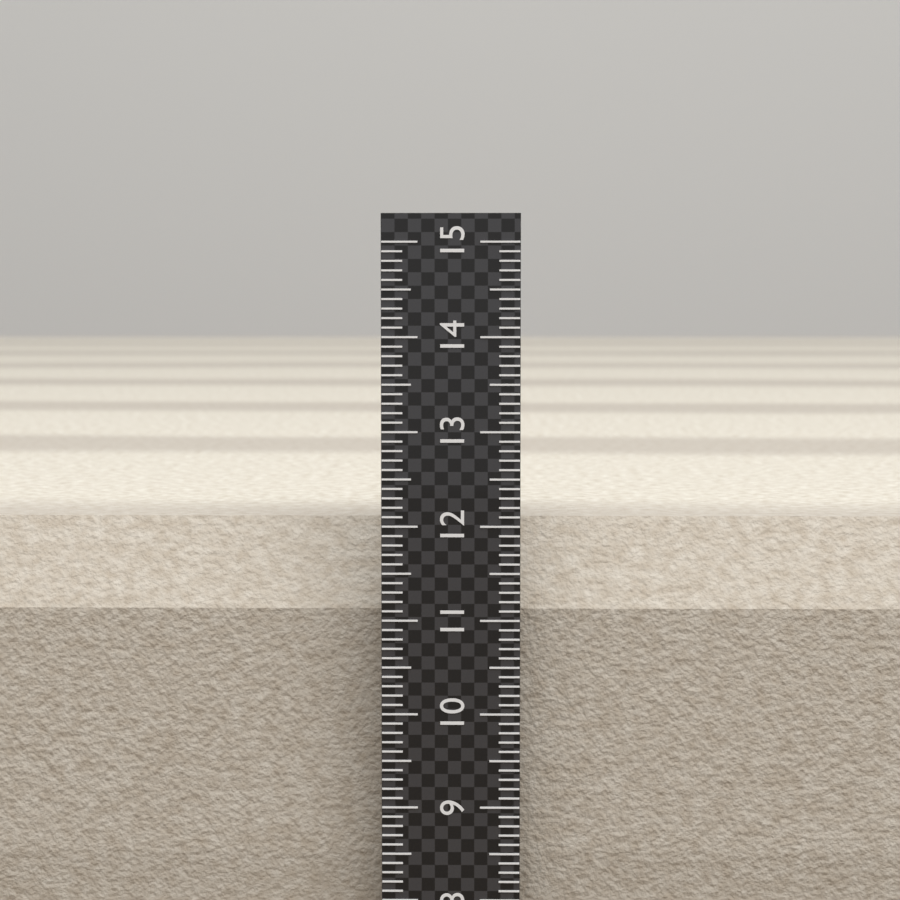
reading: 12.0 (no unit)
